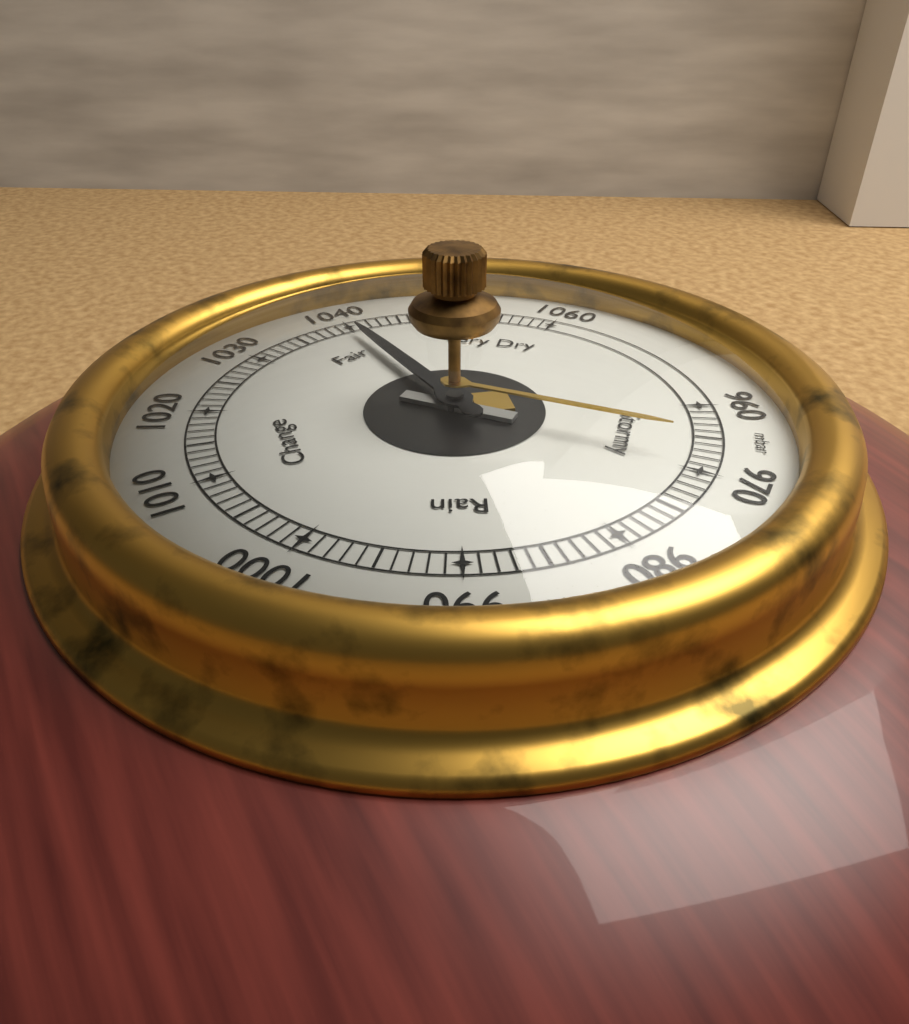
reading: 1040 mbar
